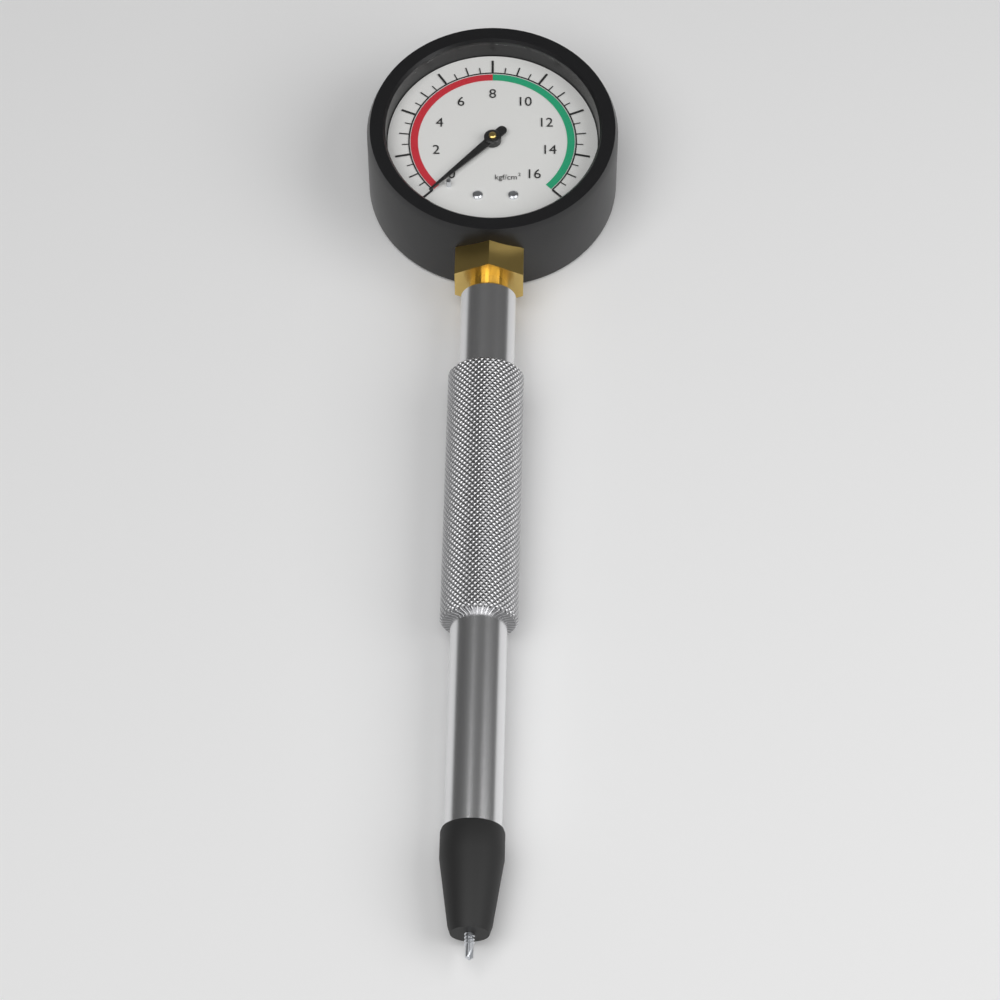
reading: 0.0 kgf/cm²
